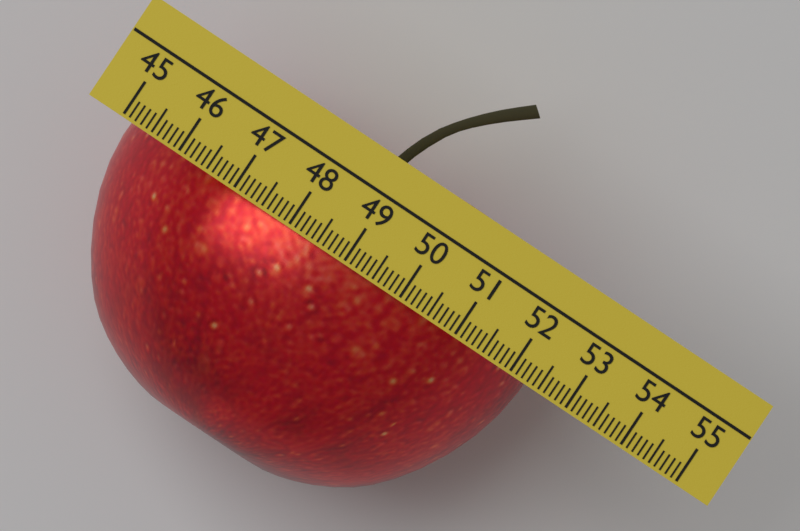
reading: 52.3 (no unit)
